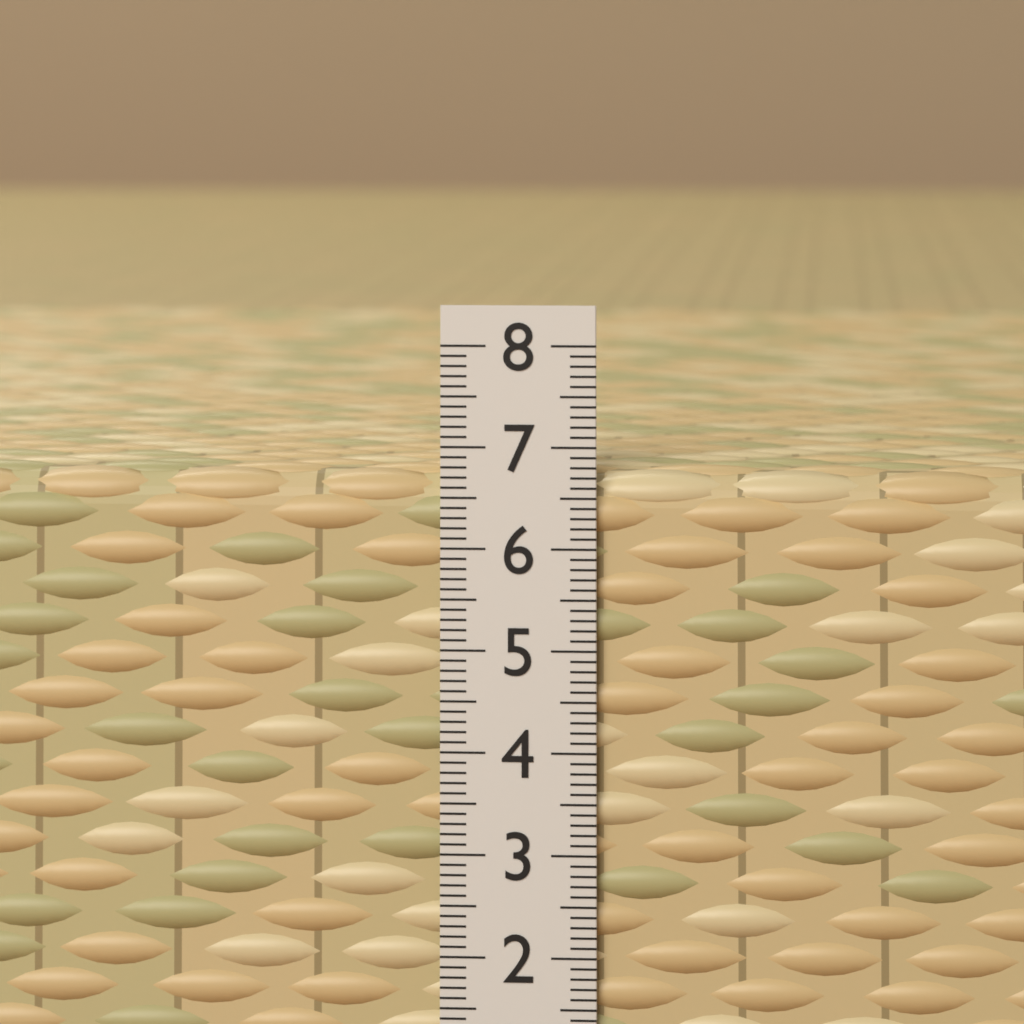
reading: 6.8 (no unit)
